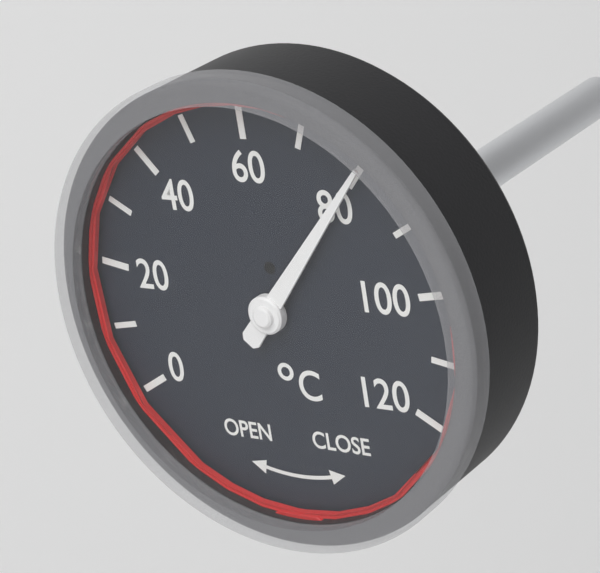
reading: 80 °C
